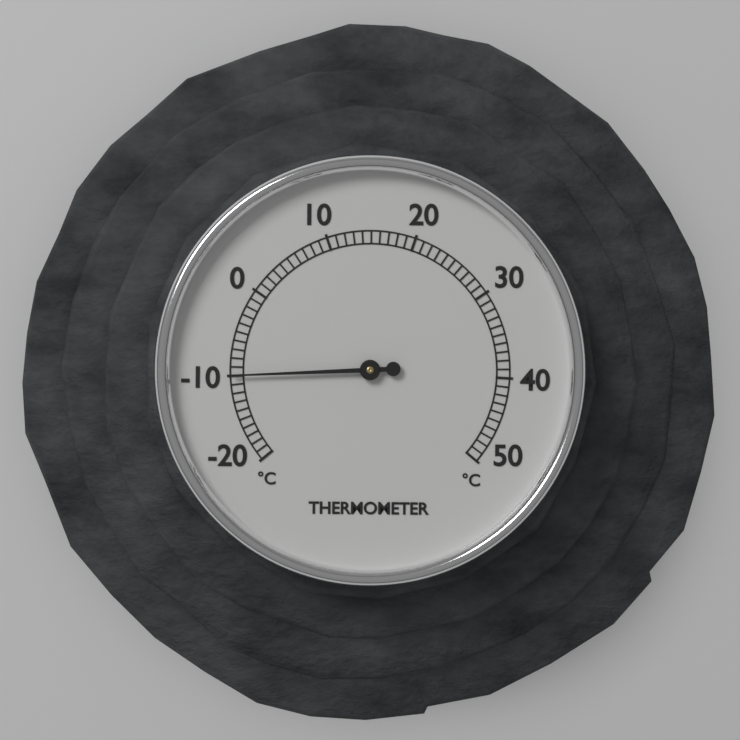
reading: -10 °C
